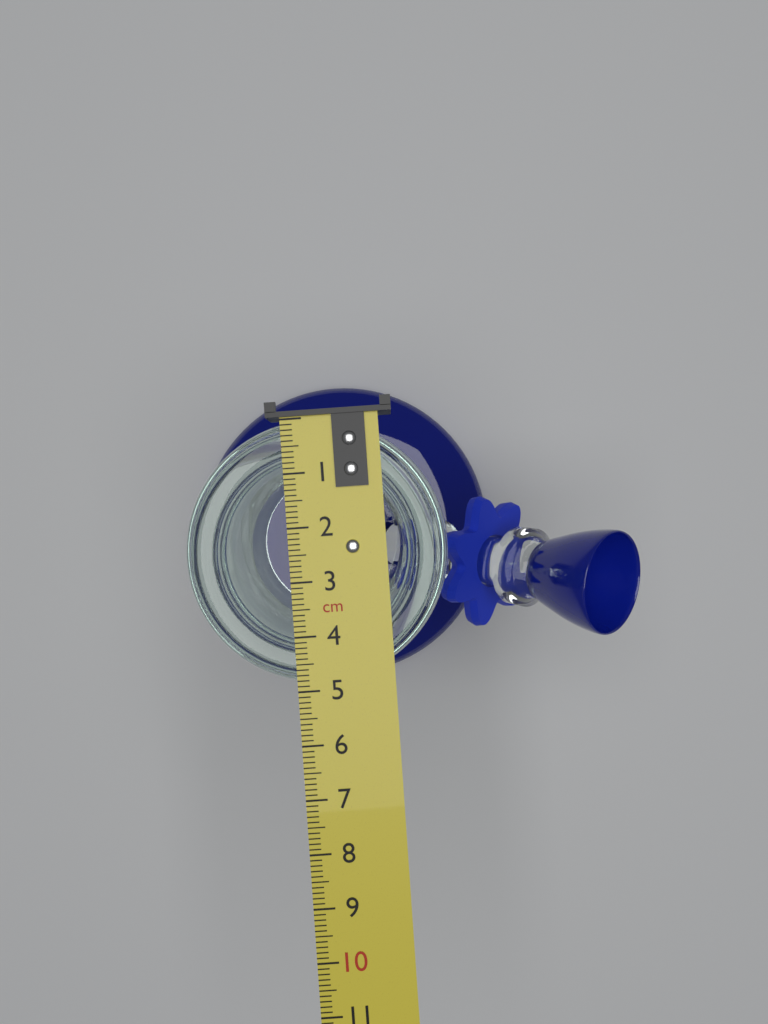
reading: 4.9 cm
